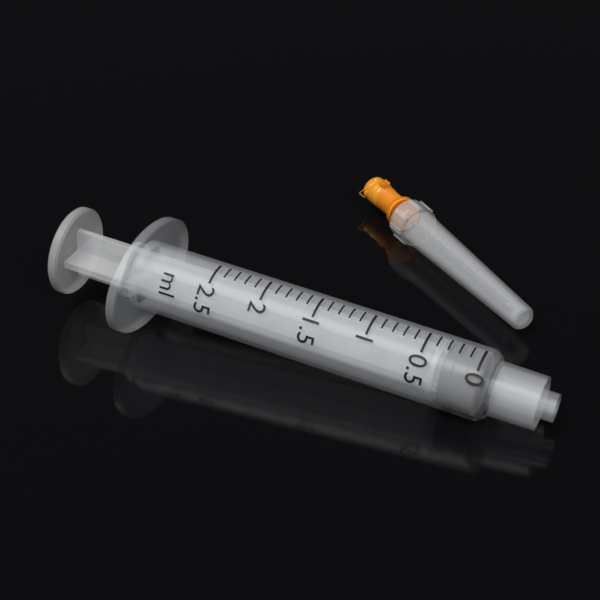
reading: 0.0 ml
